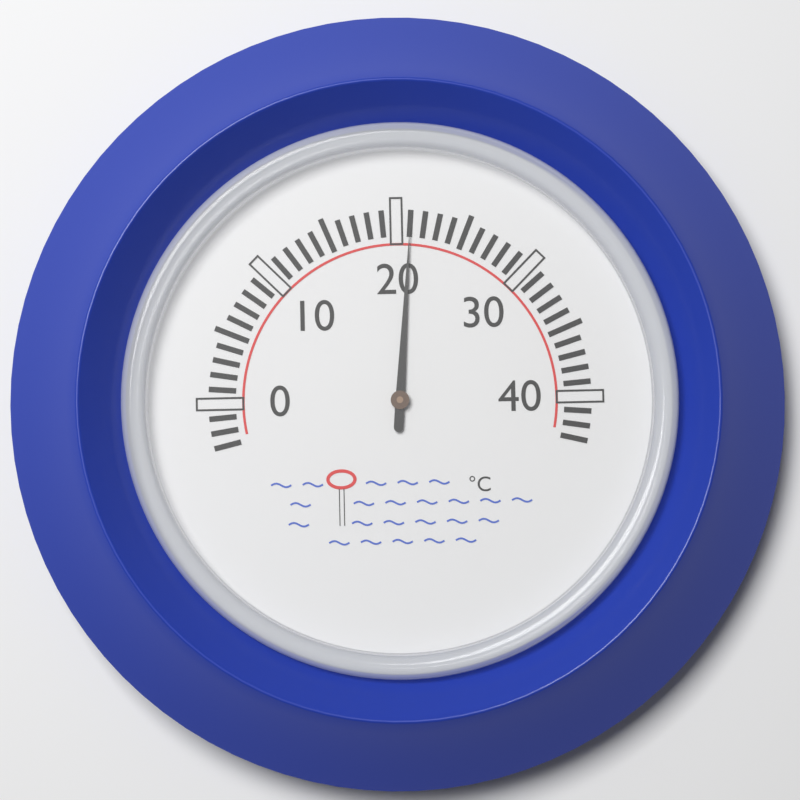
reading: 21 °C
